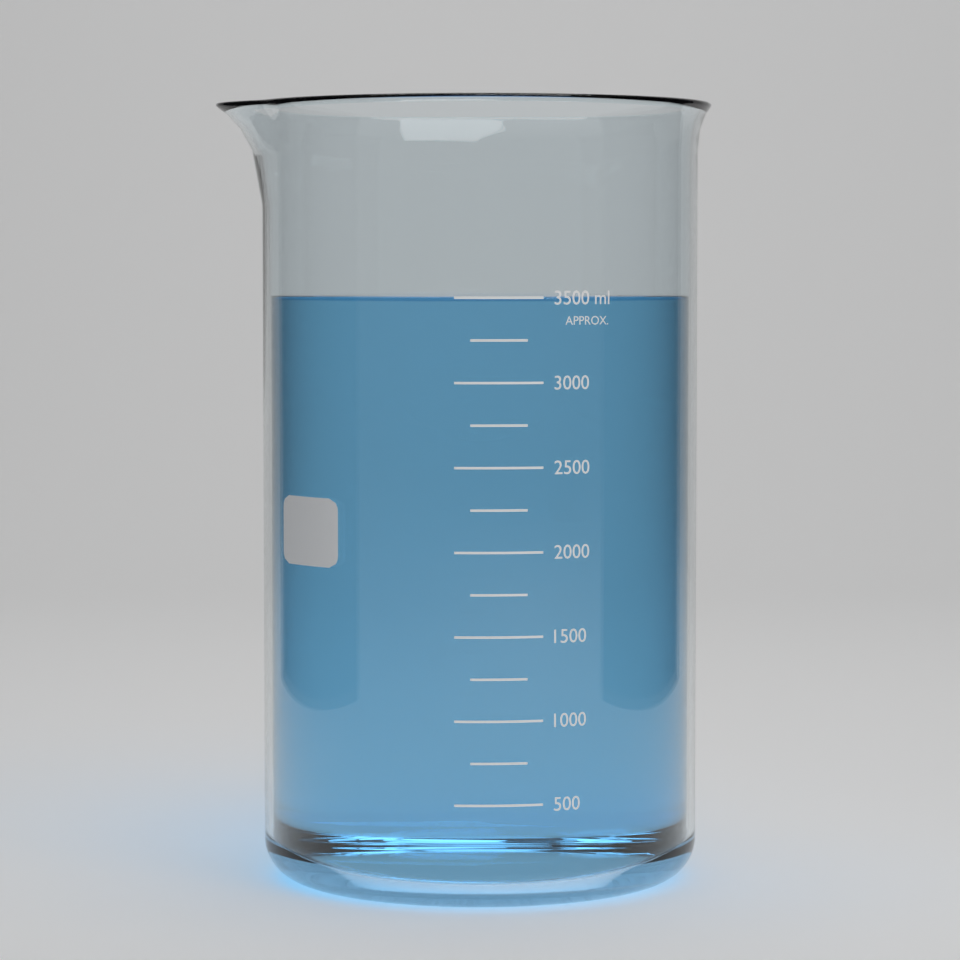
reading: 3500 ml
